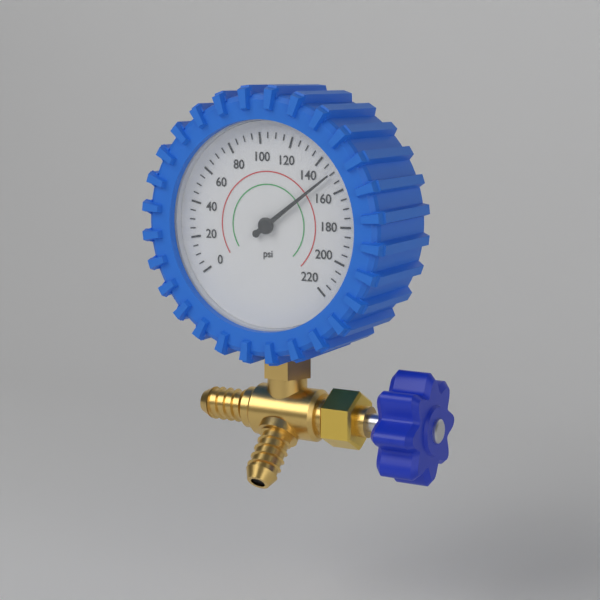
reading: 150 psi
